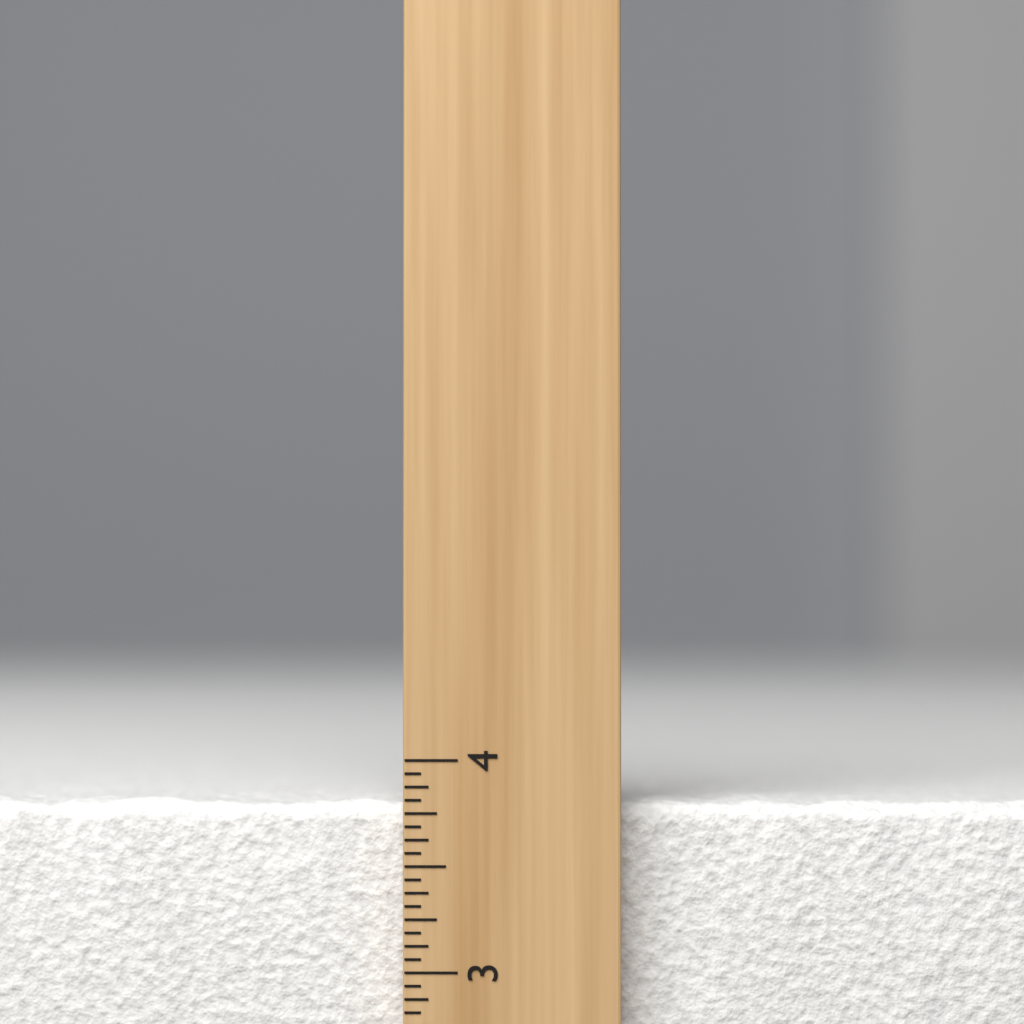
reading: 3.8125 inch
